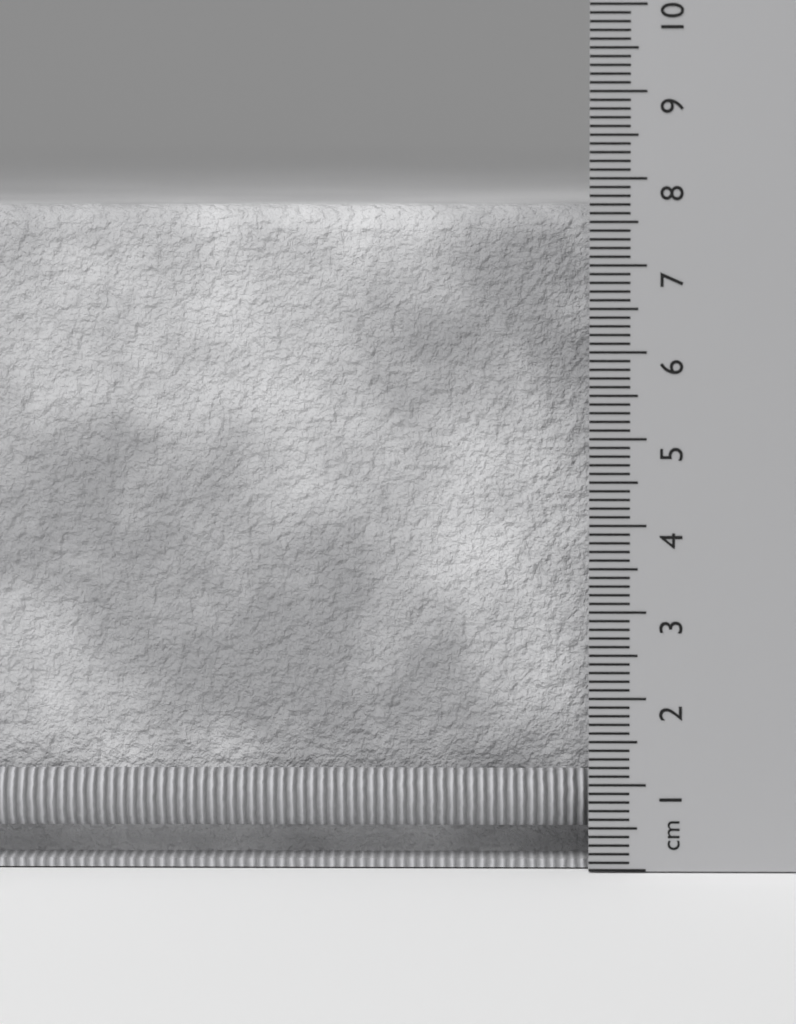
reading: 7.7 cm
